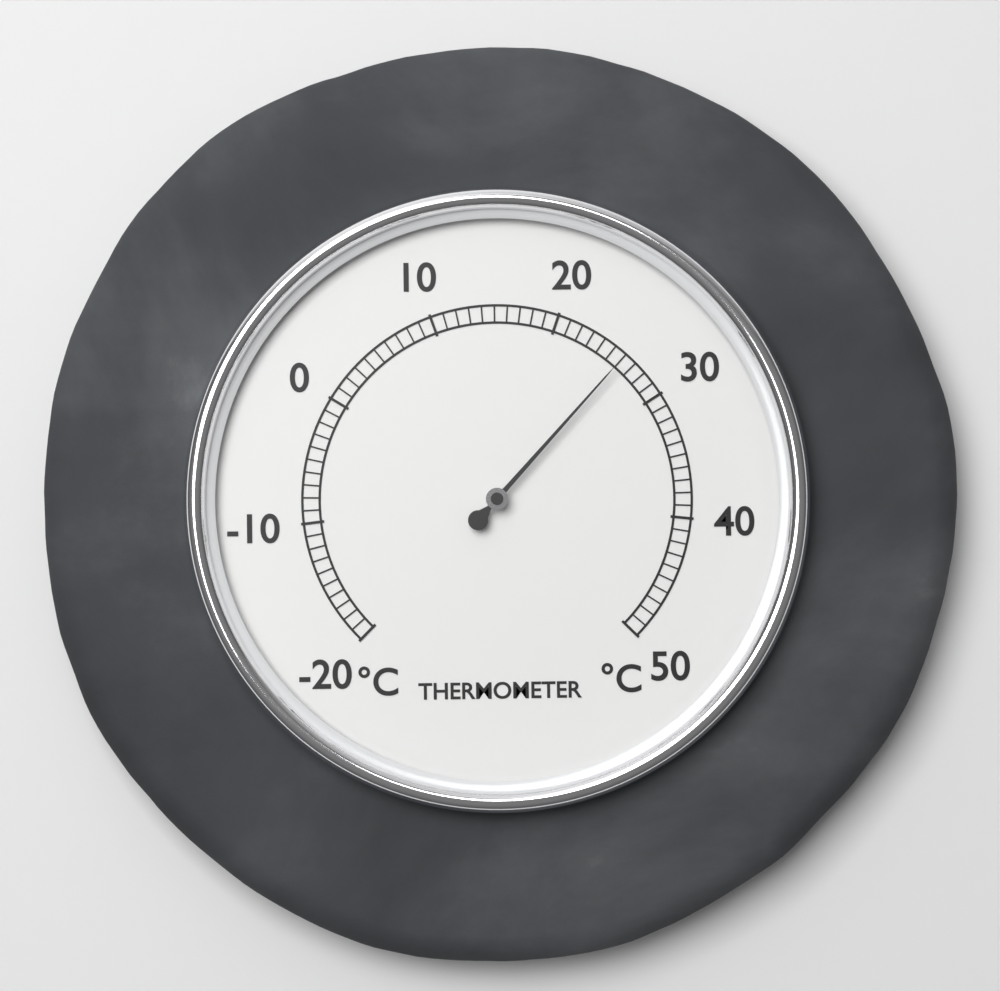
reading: 26 °C
